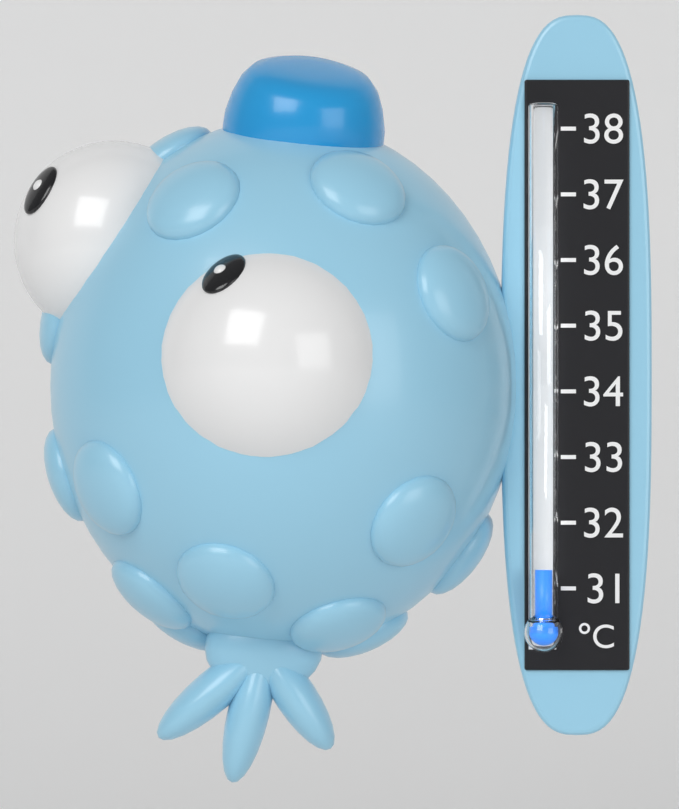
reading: 31.3 °C
